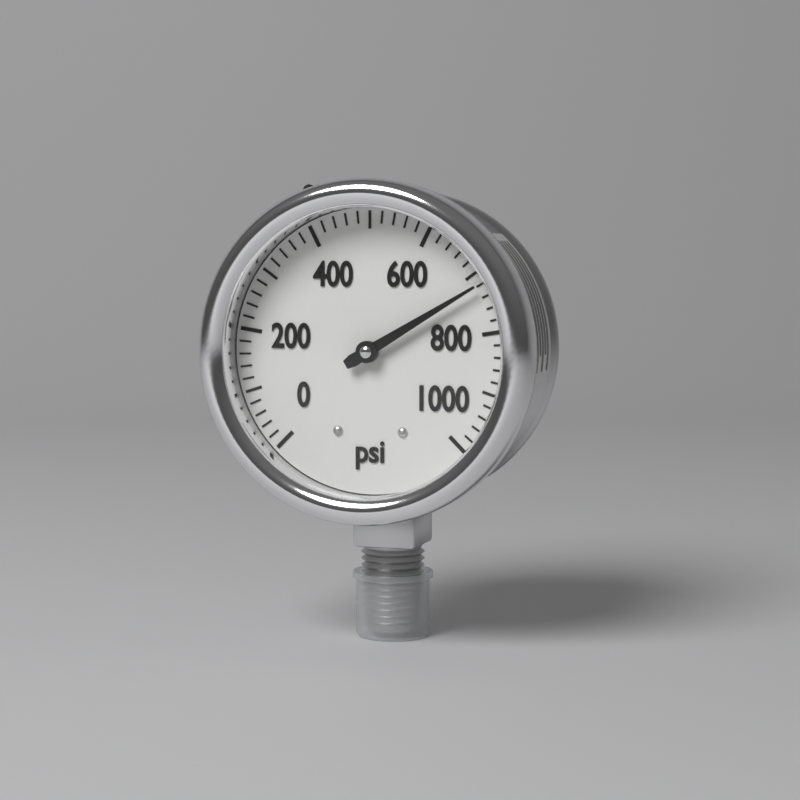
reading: 720 psi
